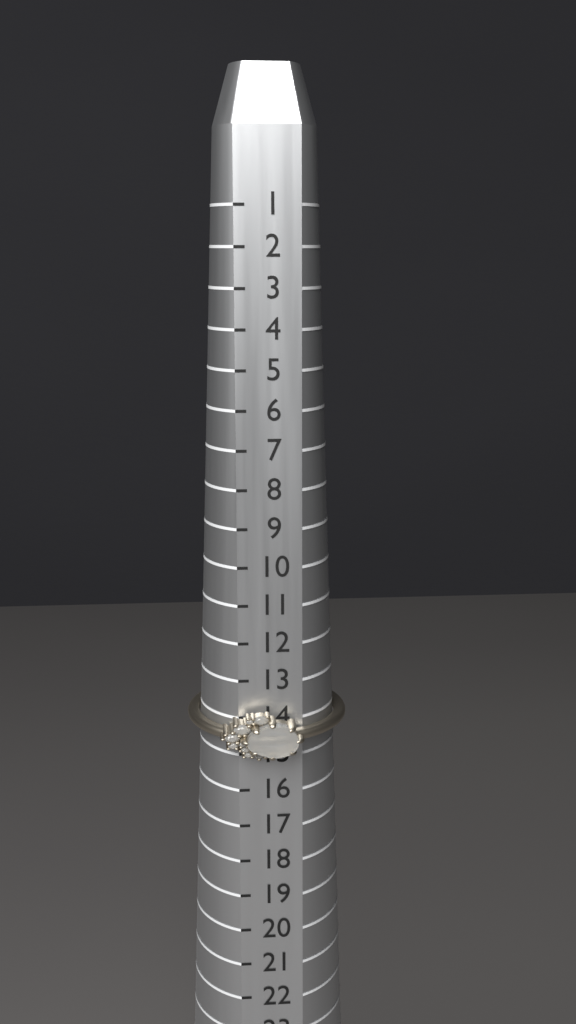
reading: 15 (no unit)
